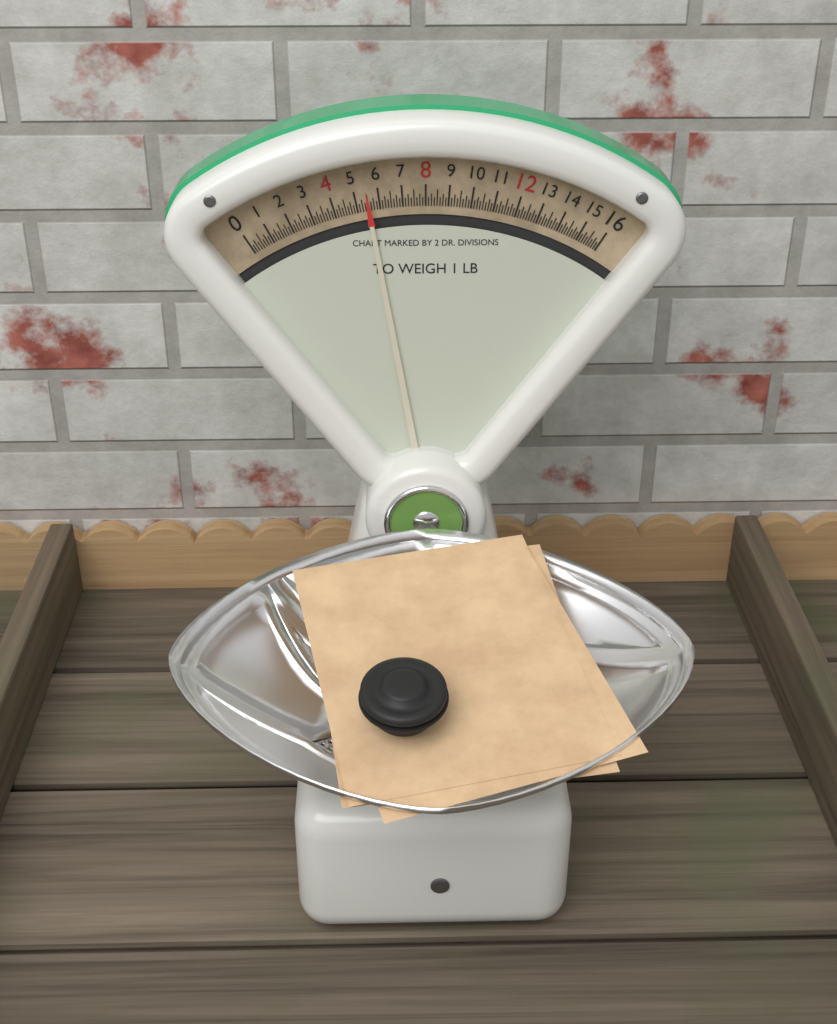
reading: 5.500 oz
